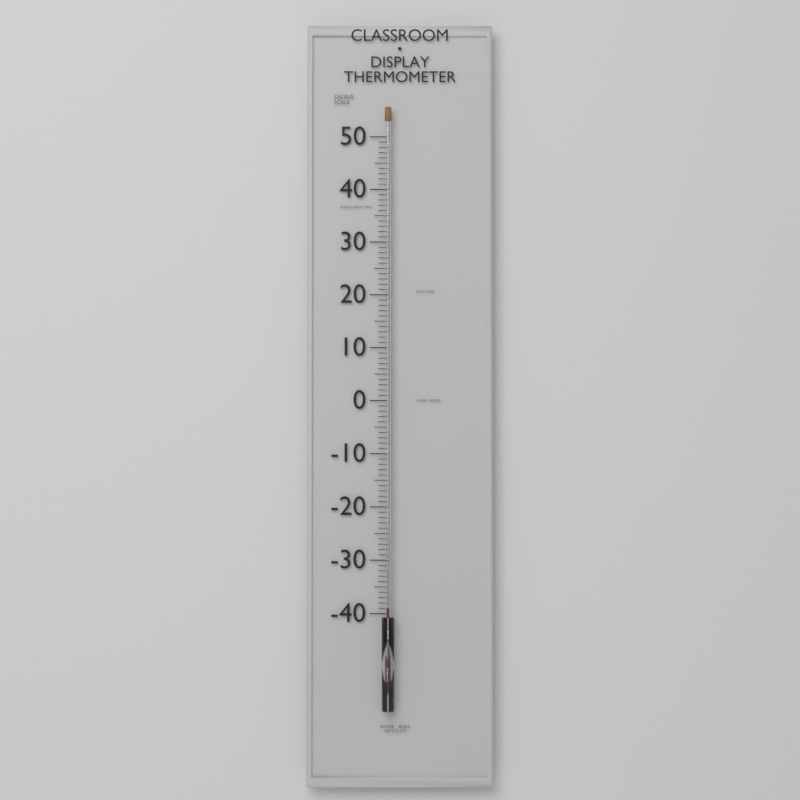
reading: -39 °C
